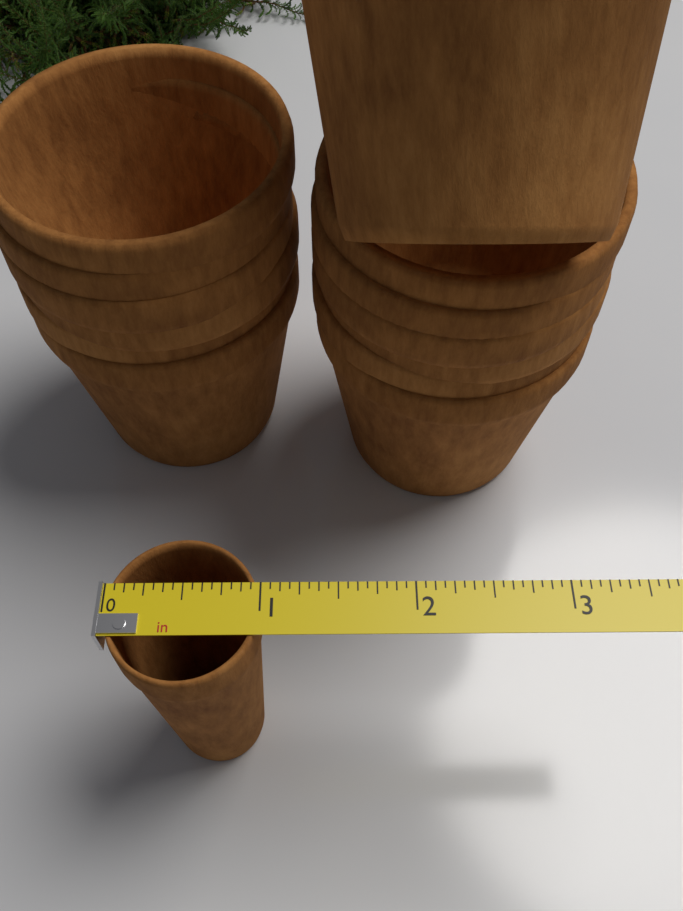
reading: 1.0000 in
